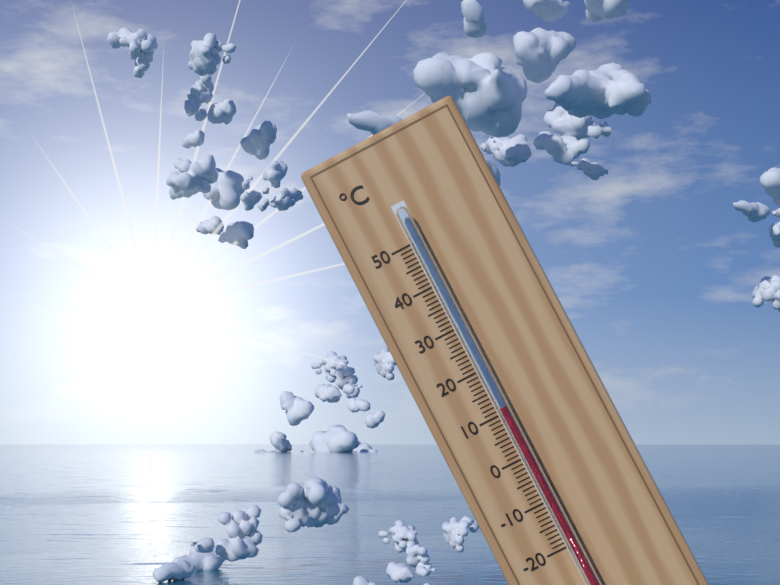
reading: 11 °C
